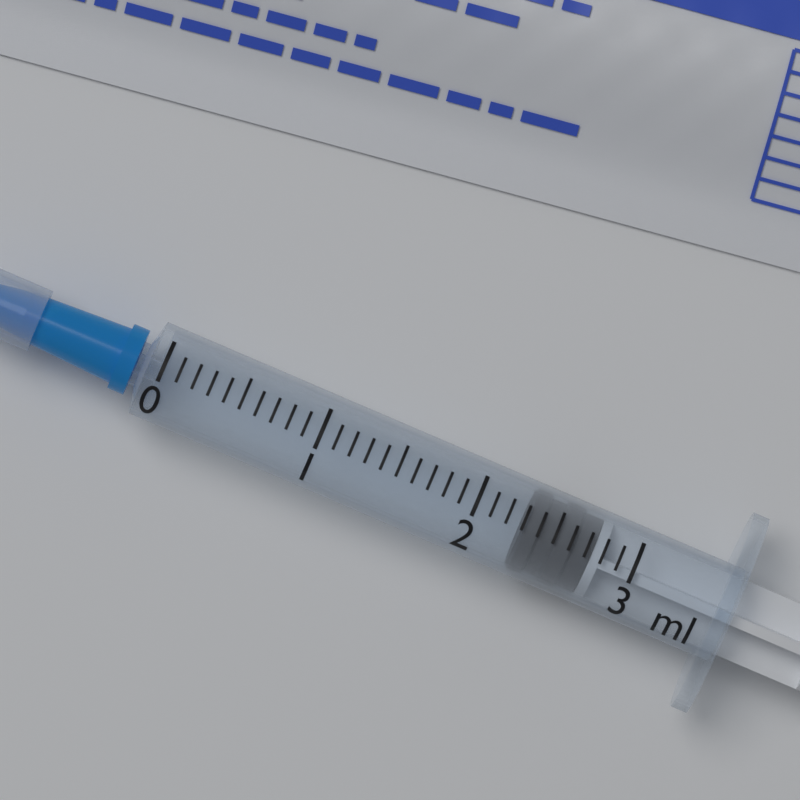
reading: 2.3 ml
